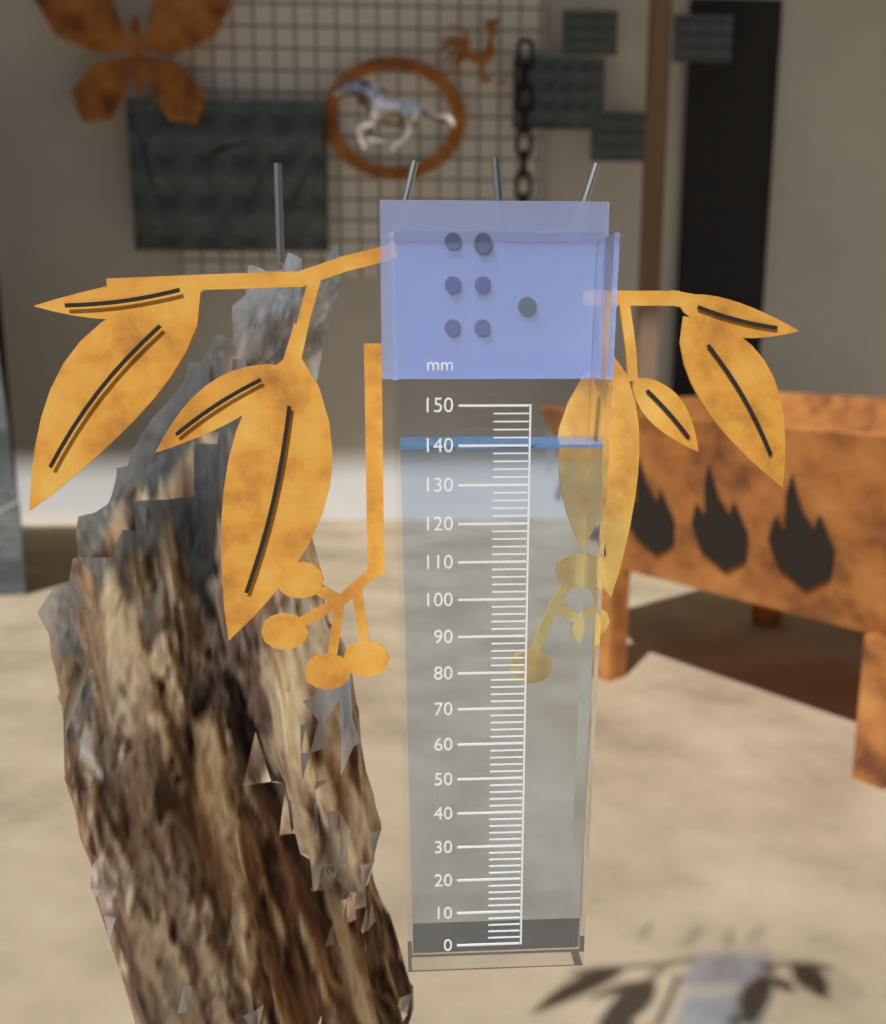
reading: 140 mm
